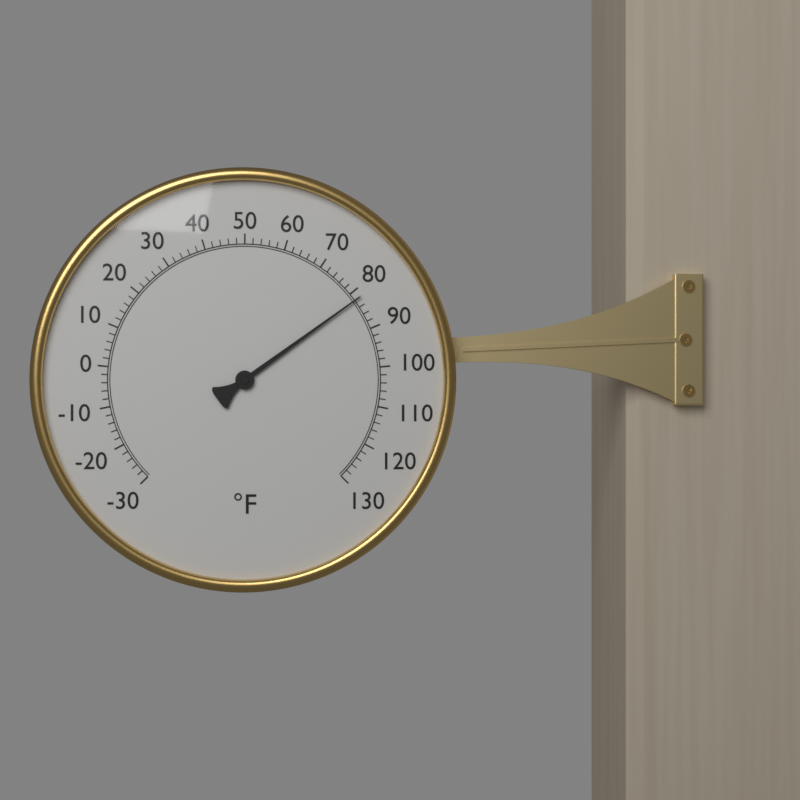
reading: 82 °F
